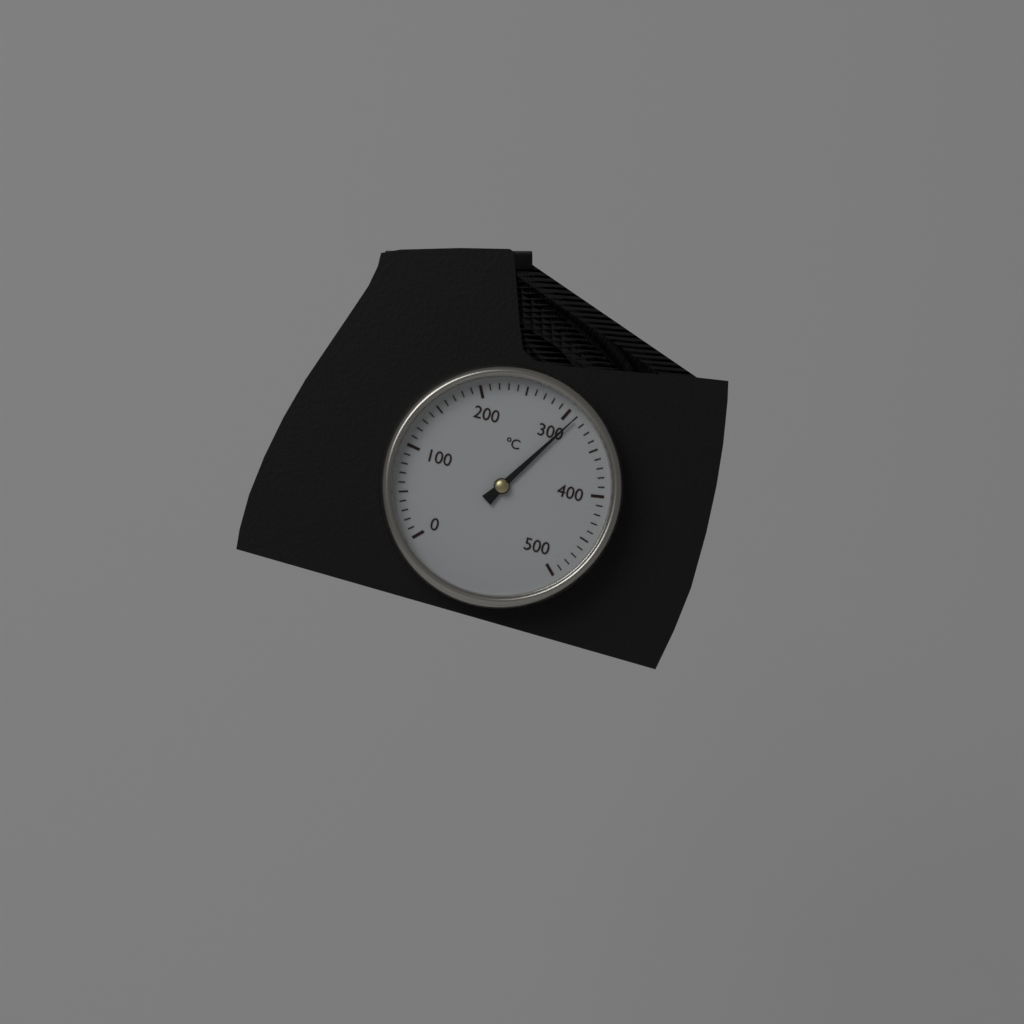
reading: 310 °C
